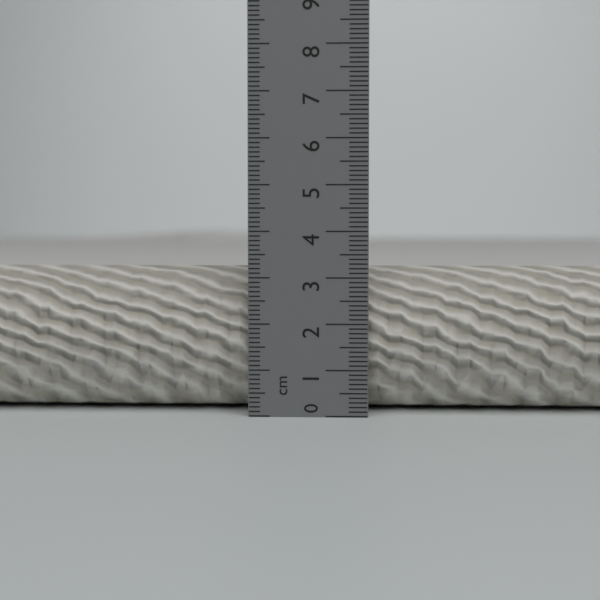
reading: 3.2 cm
